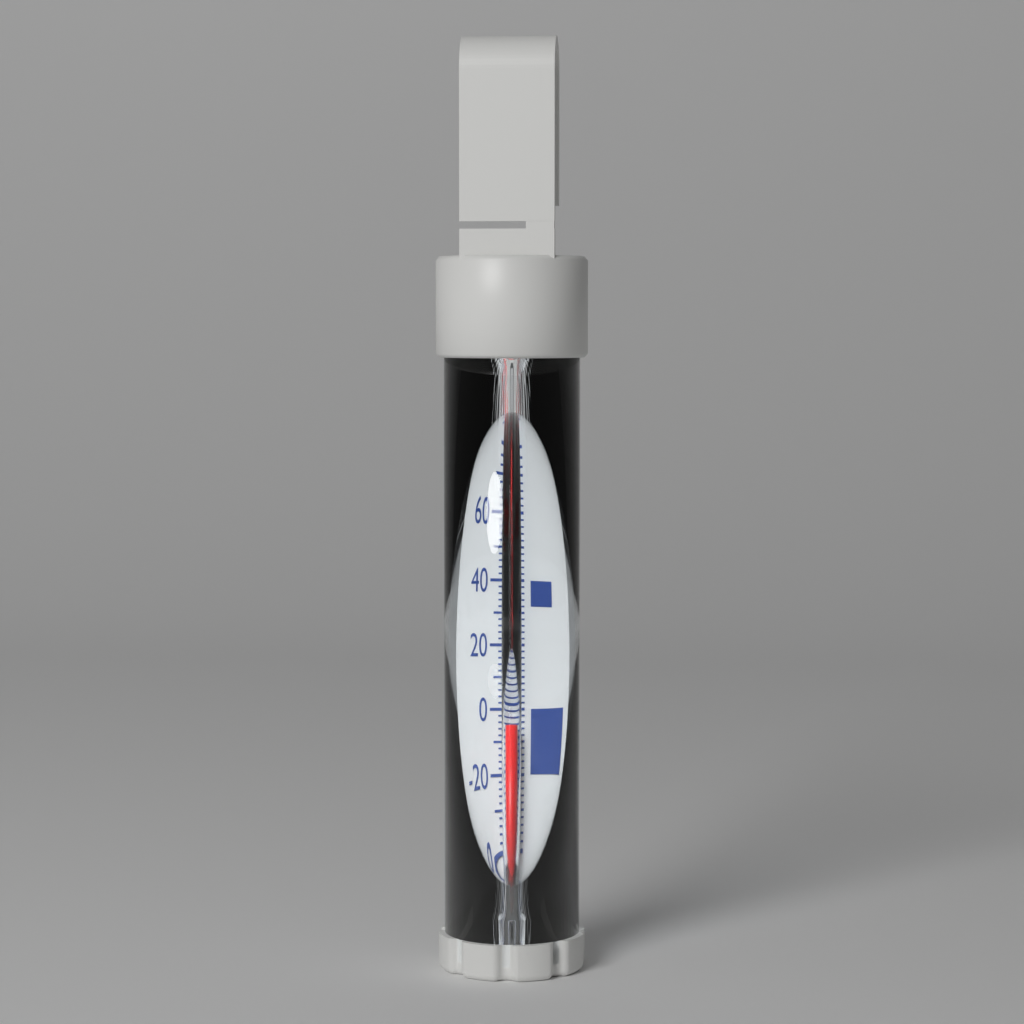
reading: -6 °F
